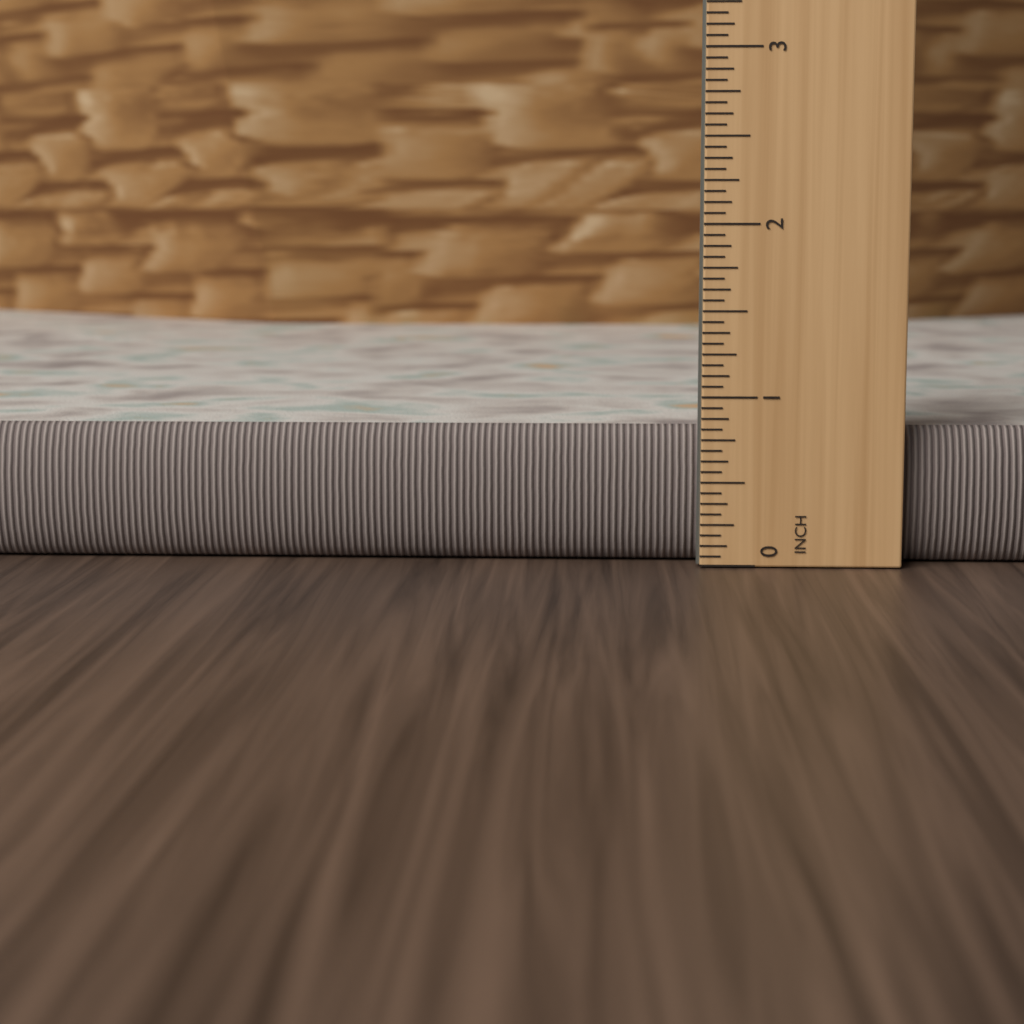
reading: 0.8750 inch
